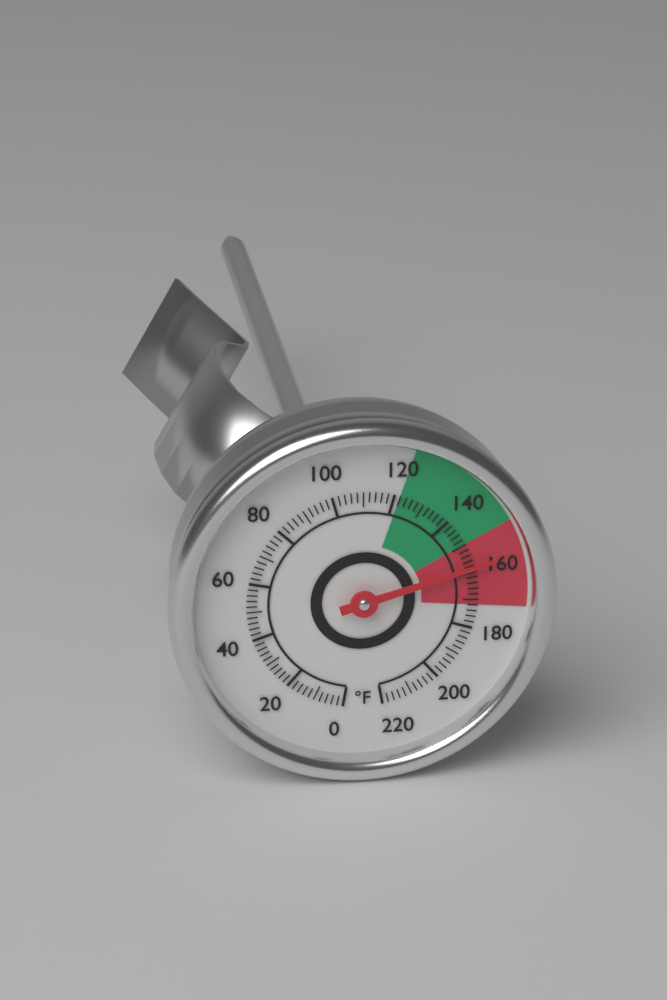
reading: 158 °F
